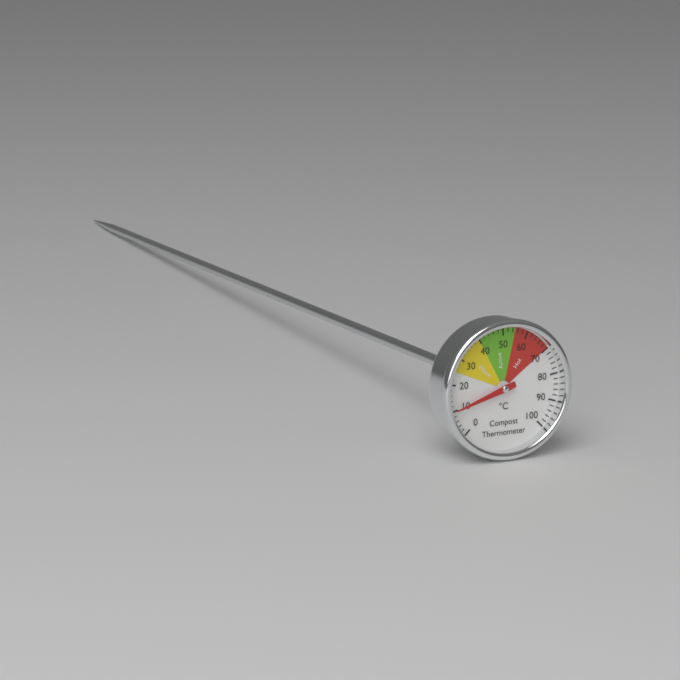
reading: 10 °C
